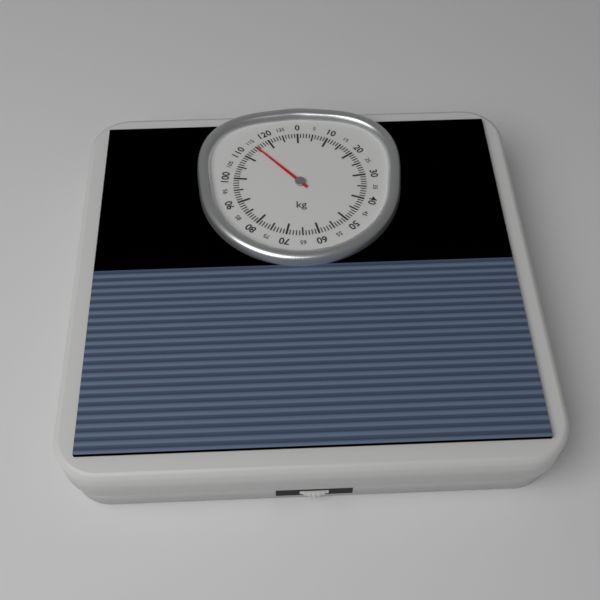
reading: 115 kg
